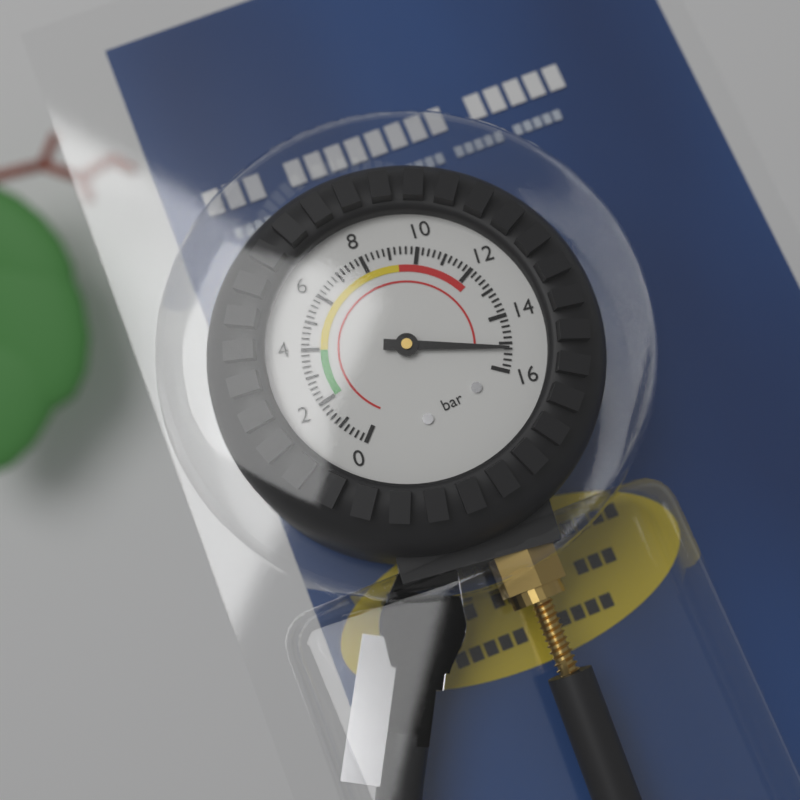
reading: 15.2 bar
